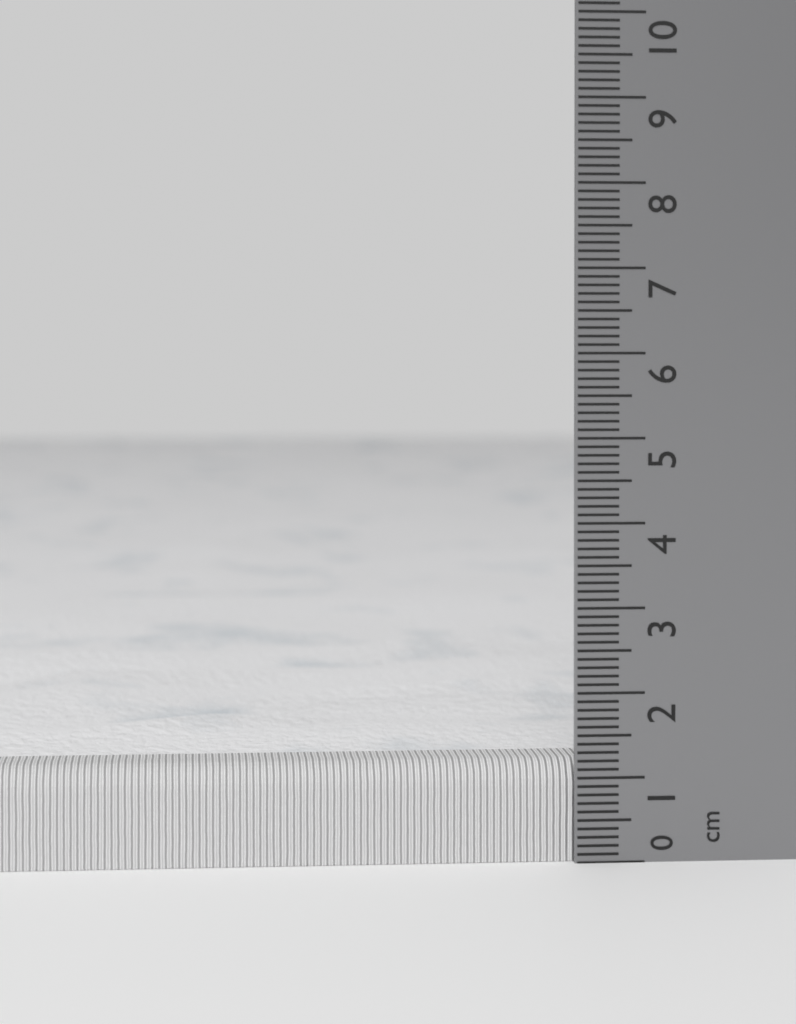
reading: 1.2 cm
